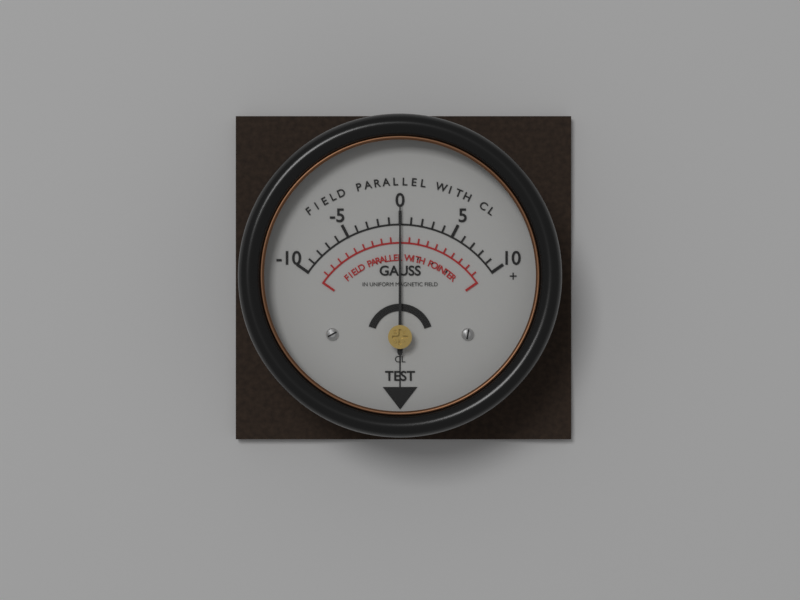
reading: 0 gauss
